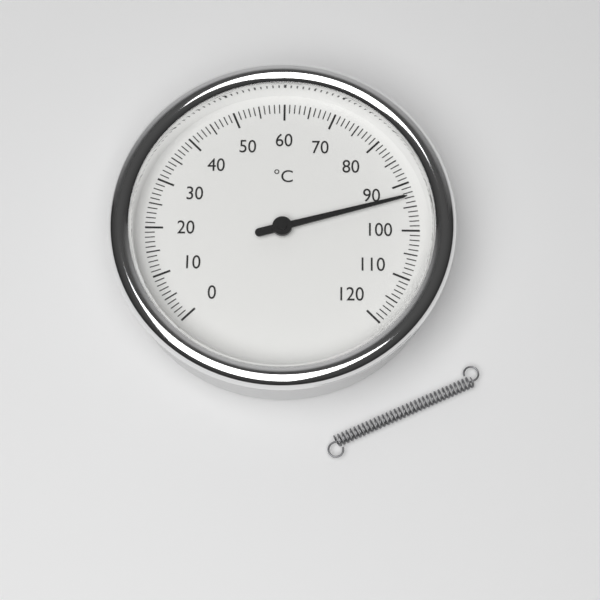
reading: 93 °C
